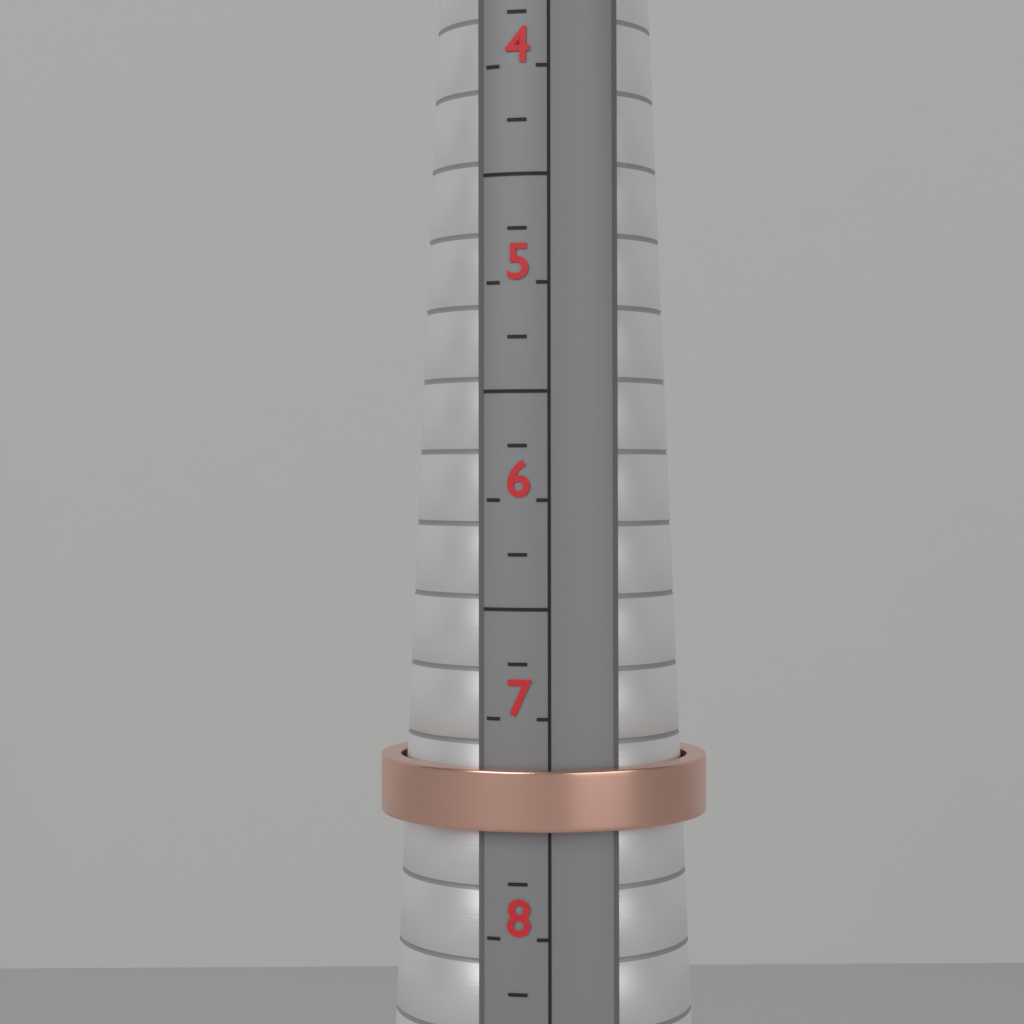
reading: 7.50 (no unit)
